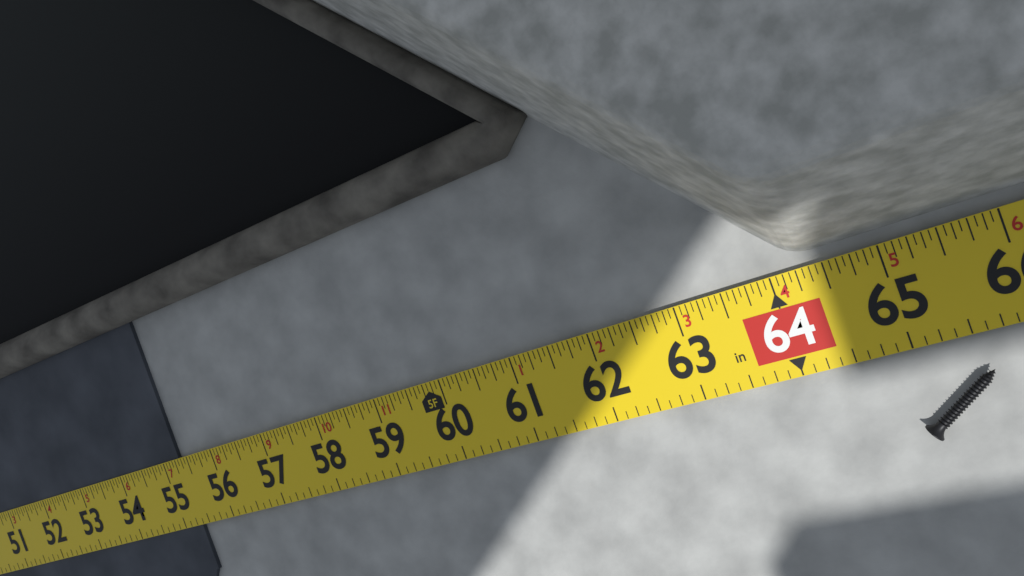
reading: 55.3125 in
